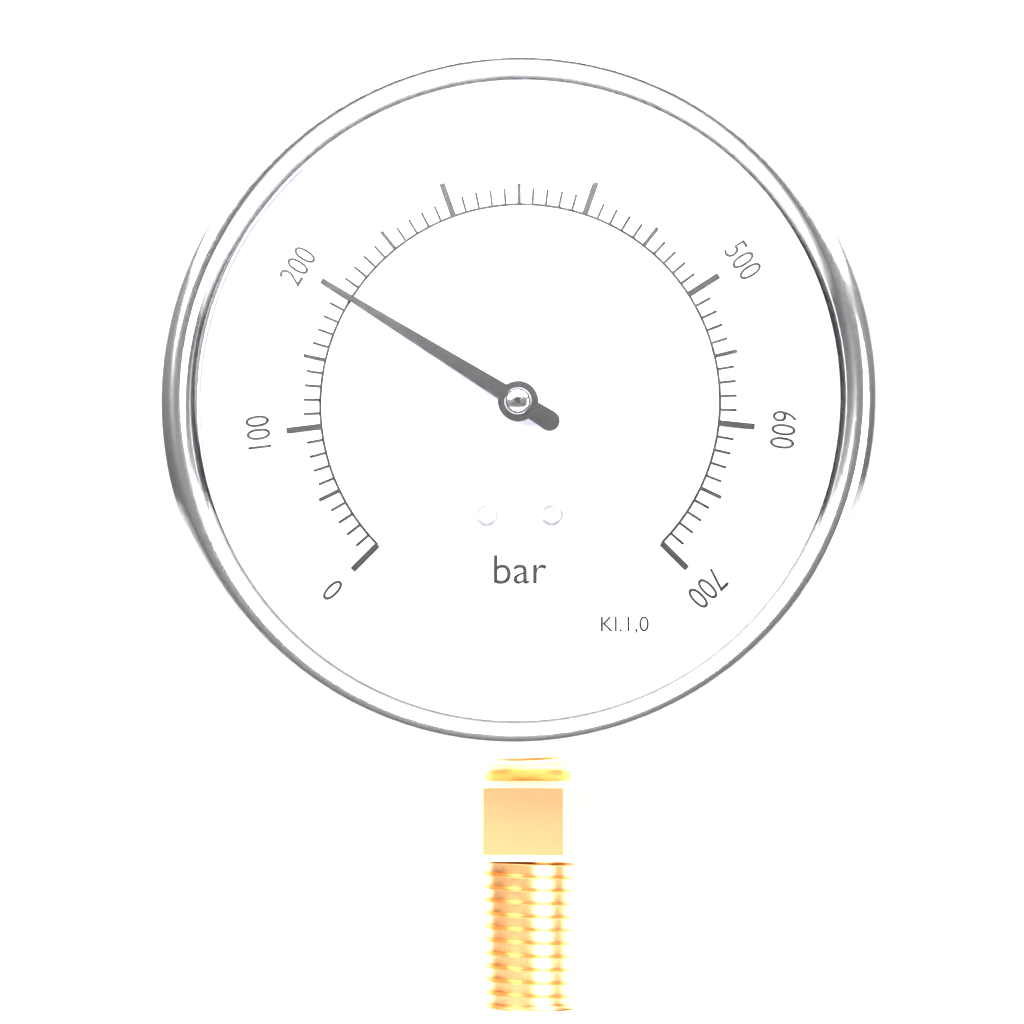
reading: 200 bar
